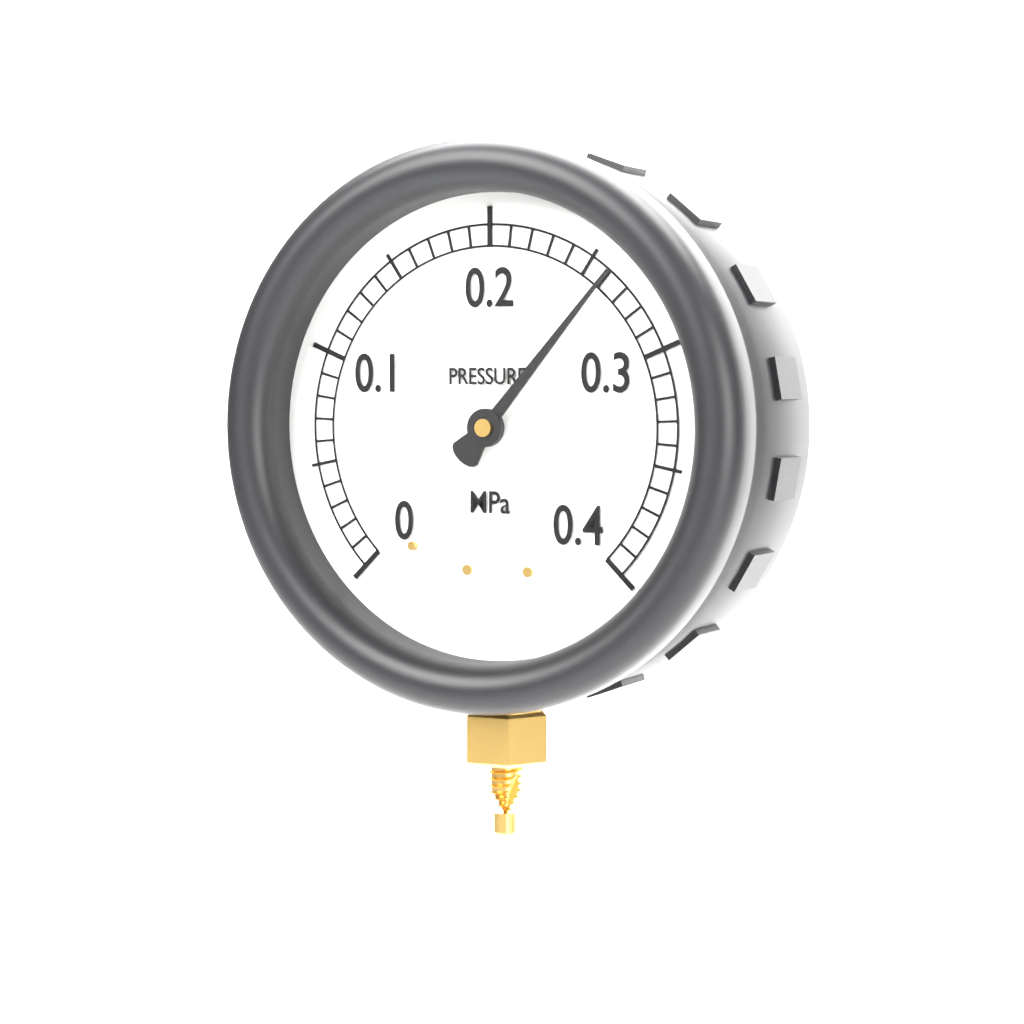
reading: 0.26 MPa
